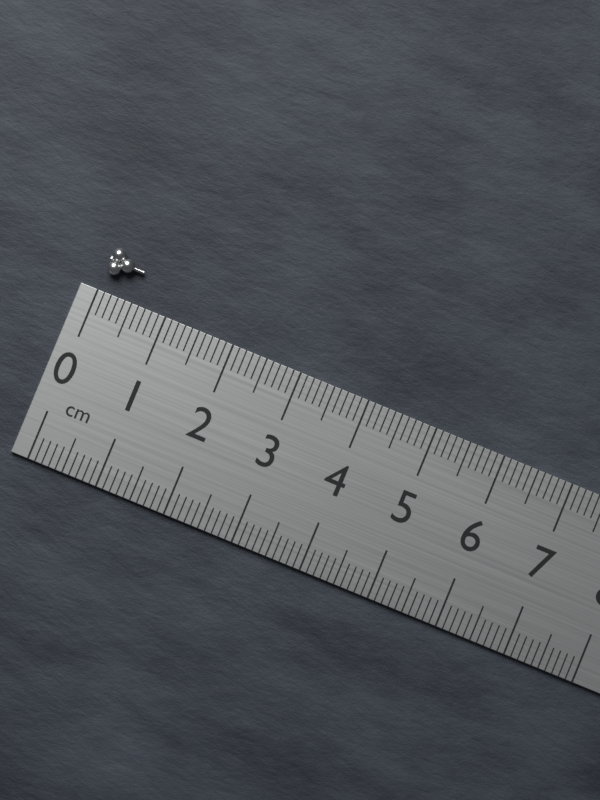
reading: 0.5 cm
